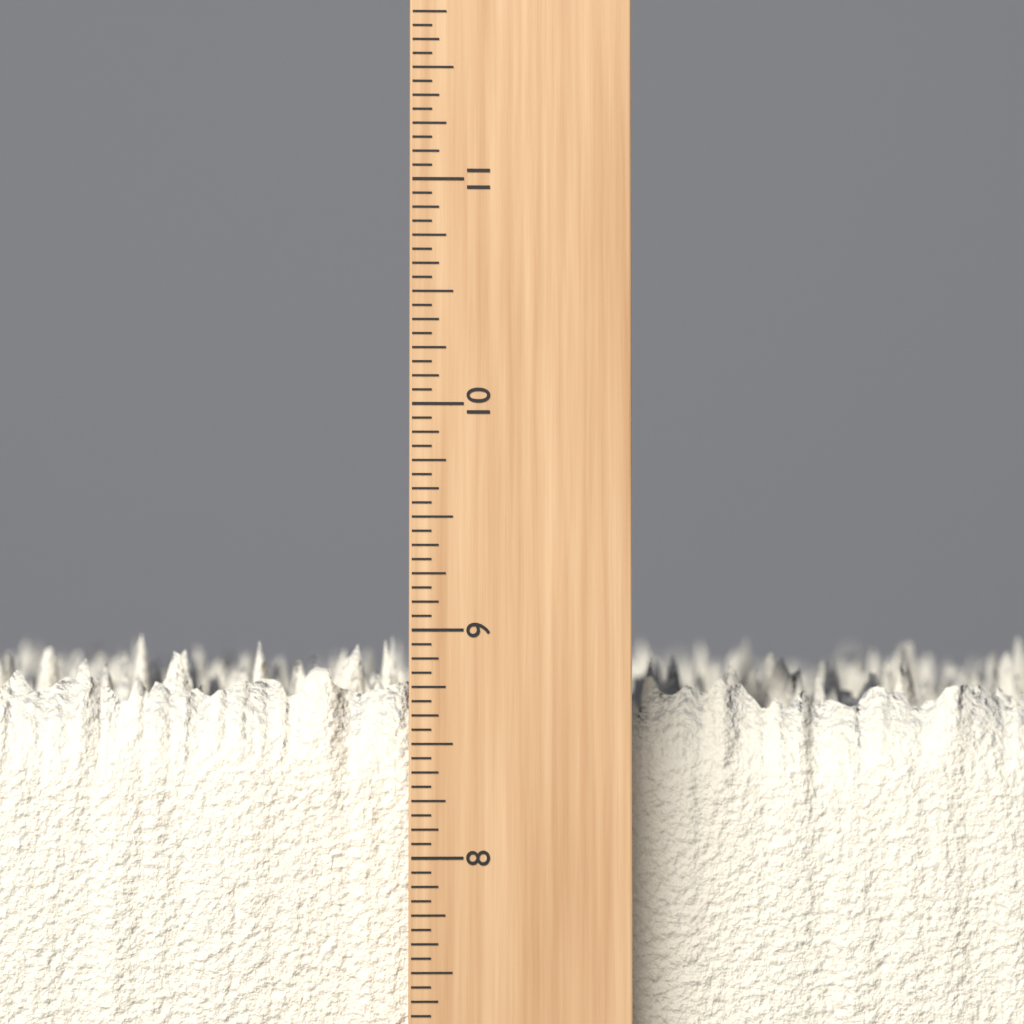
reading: 9.0000 inch
